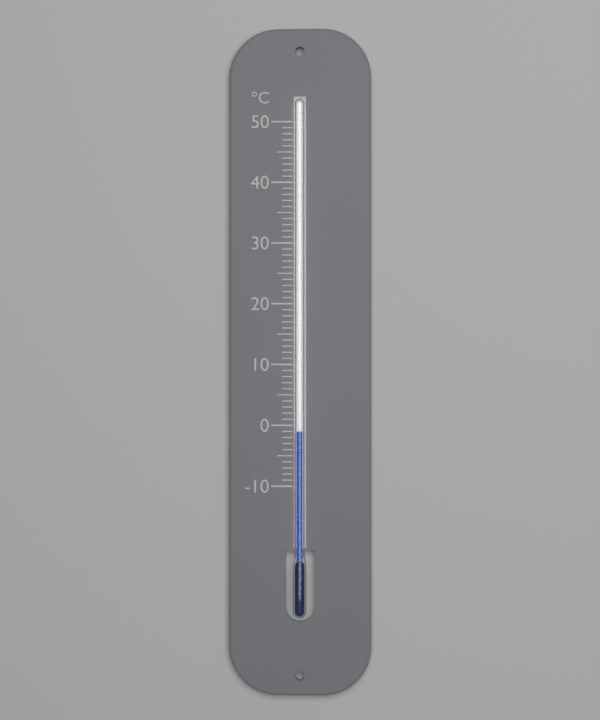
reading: -1 °C
